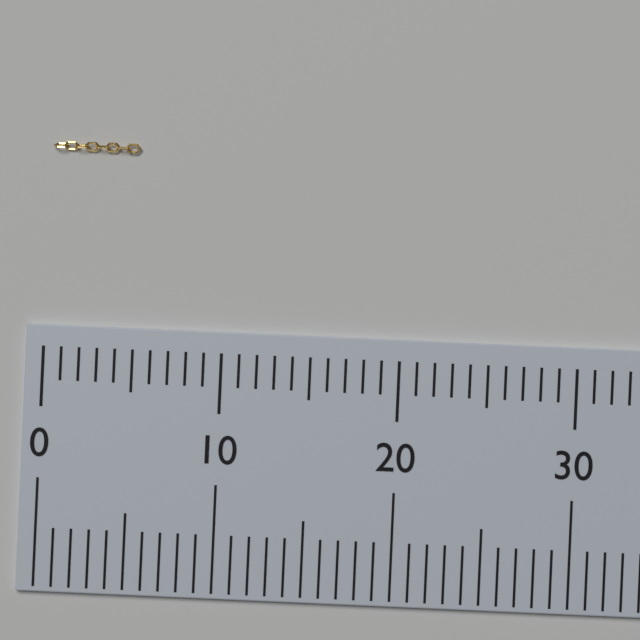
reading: 5 (no unit)
